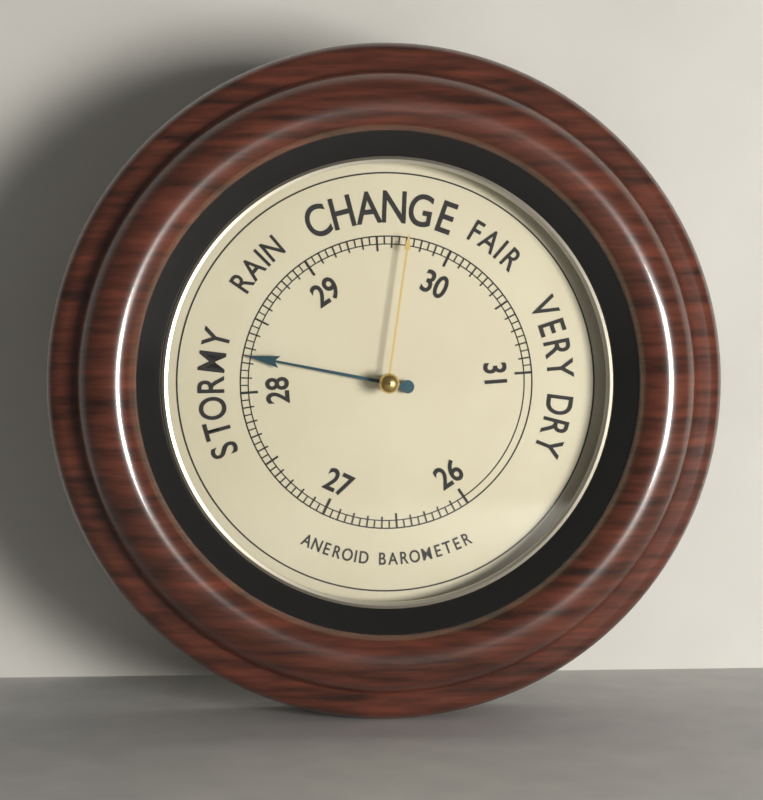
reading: 28.25 (no unit)
